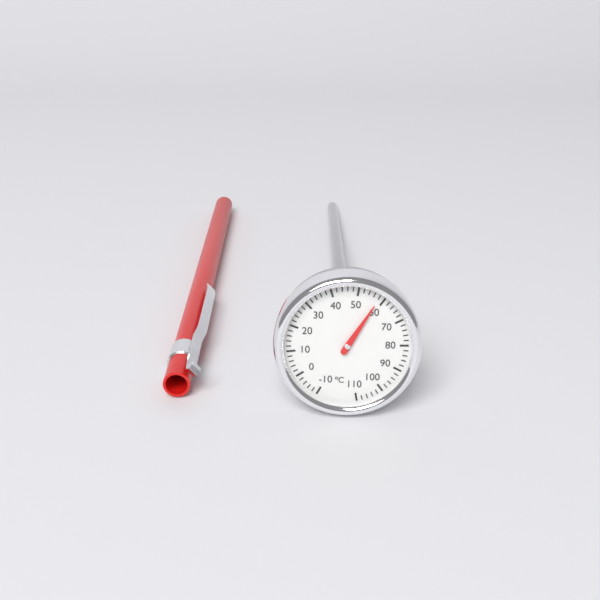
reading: 58 °C
